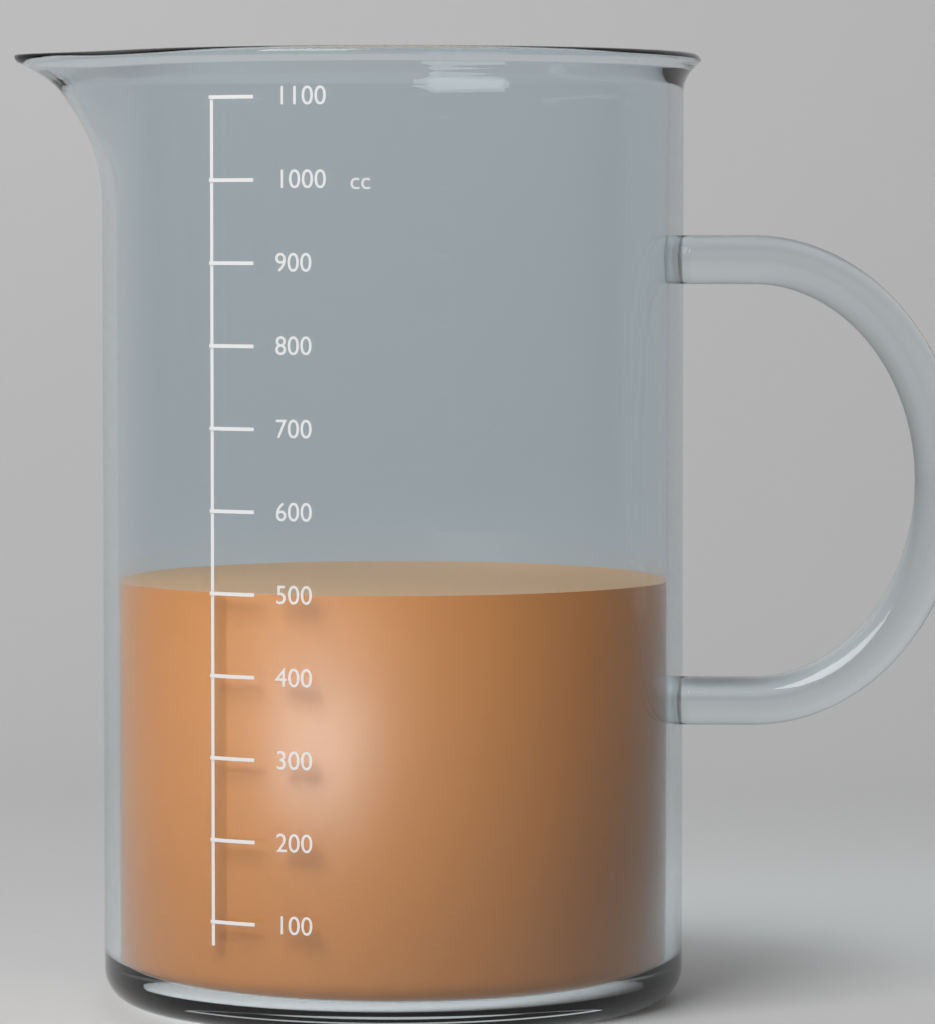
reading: 500 cc
